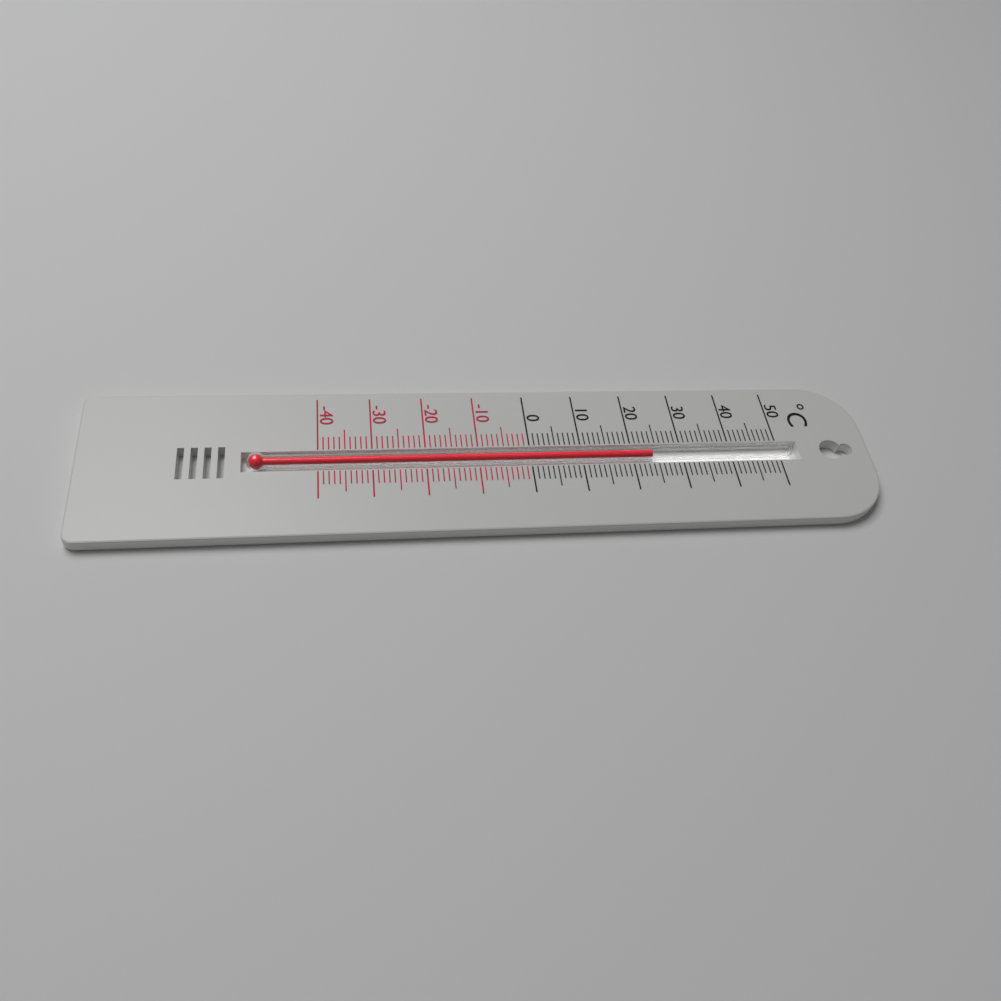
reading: 24 °C
